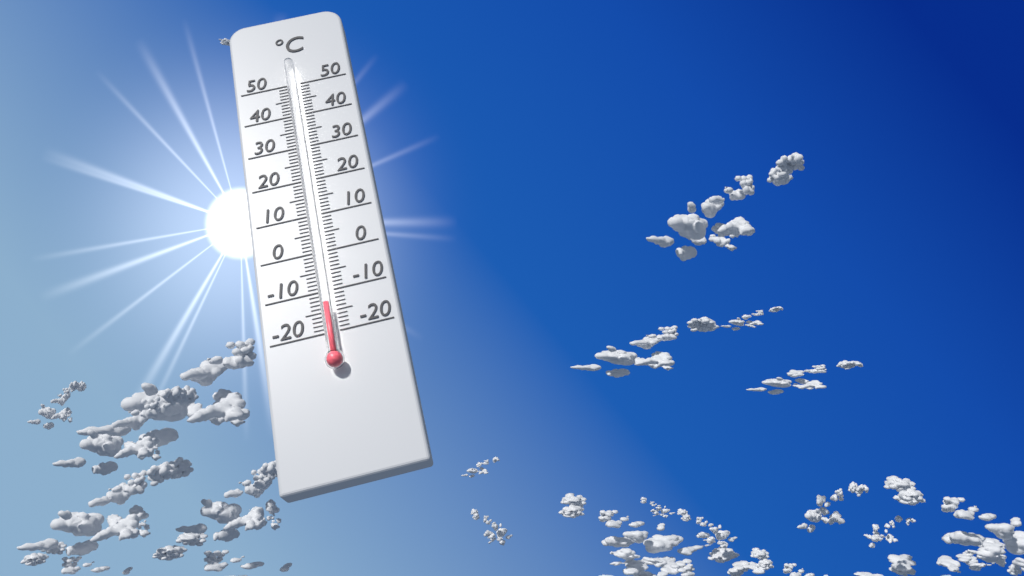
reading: -14 °C
